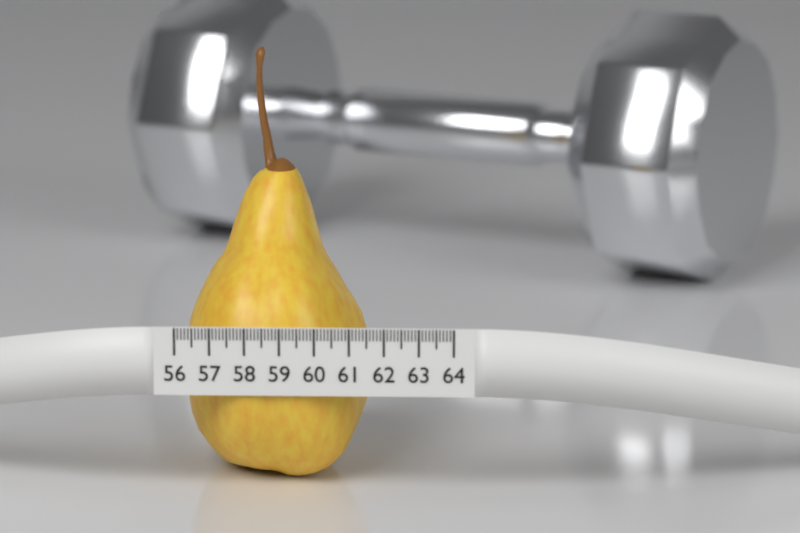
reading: 61.5 (no unit)
